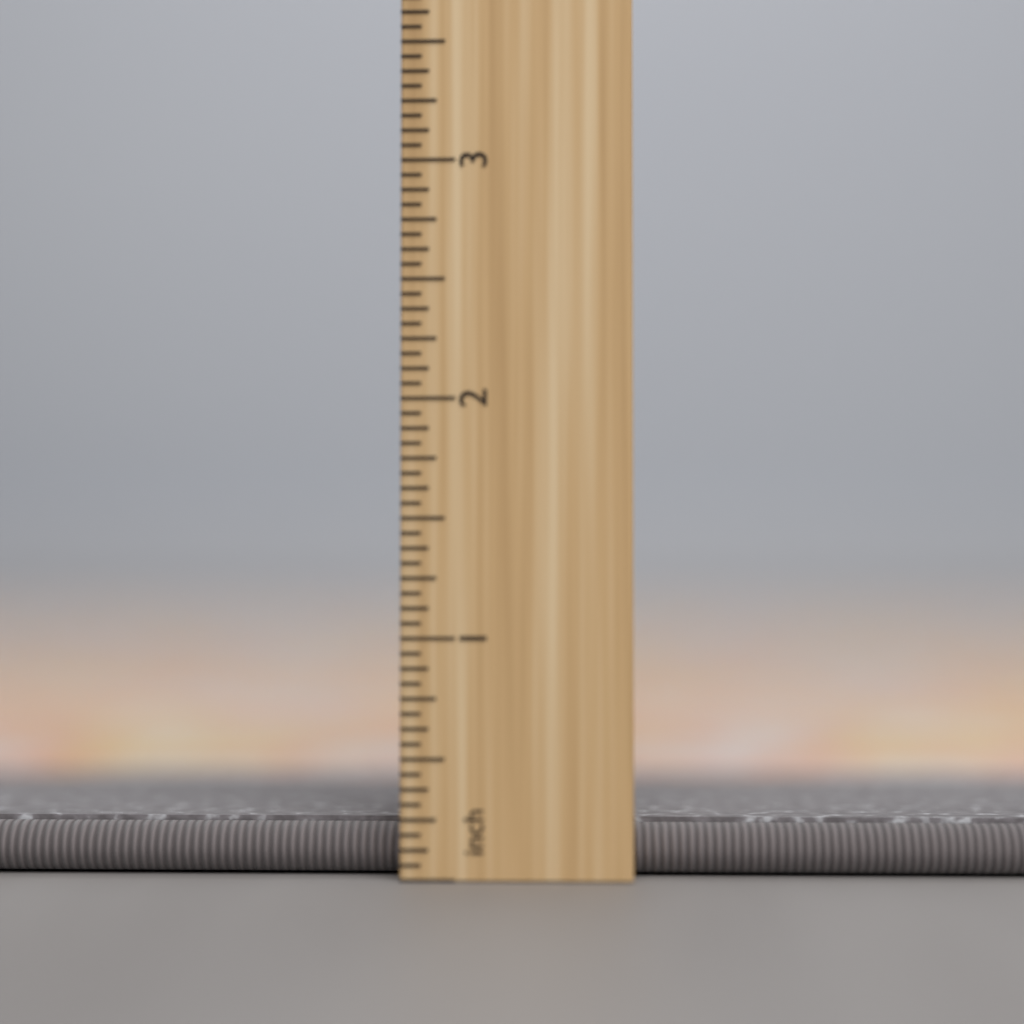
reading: 0.2500 inch
